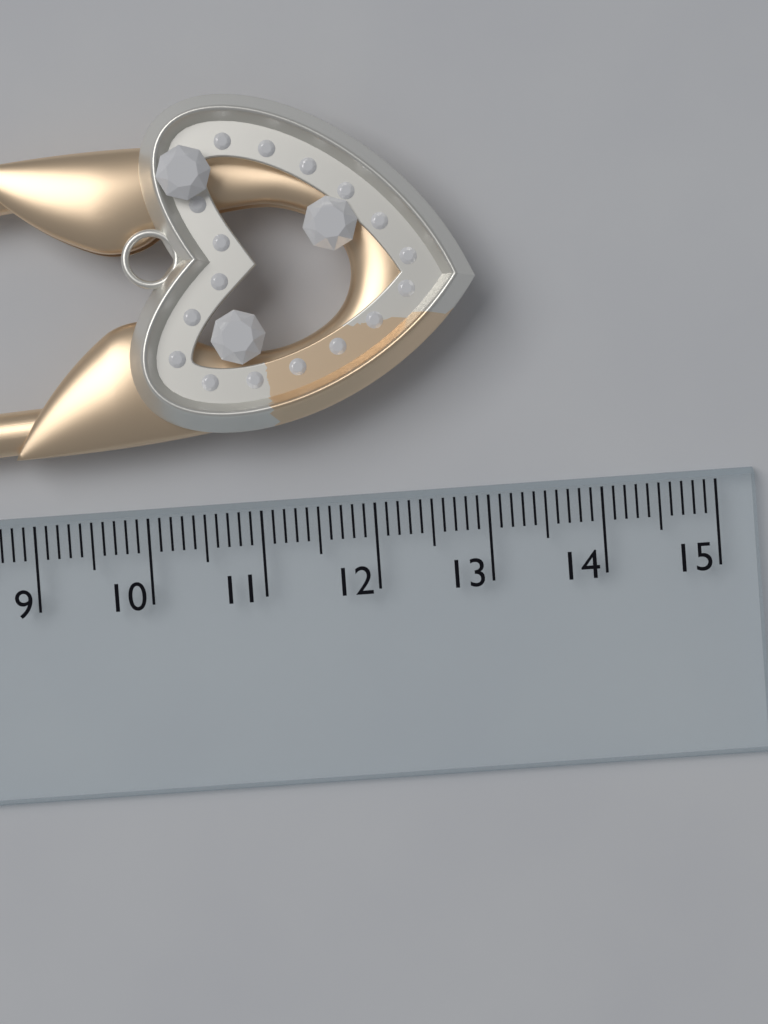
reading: 13.0 cm
